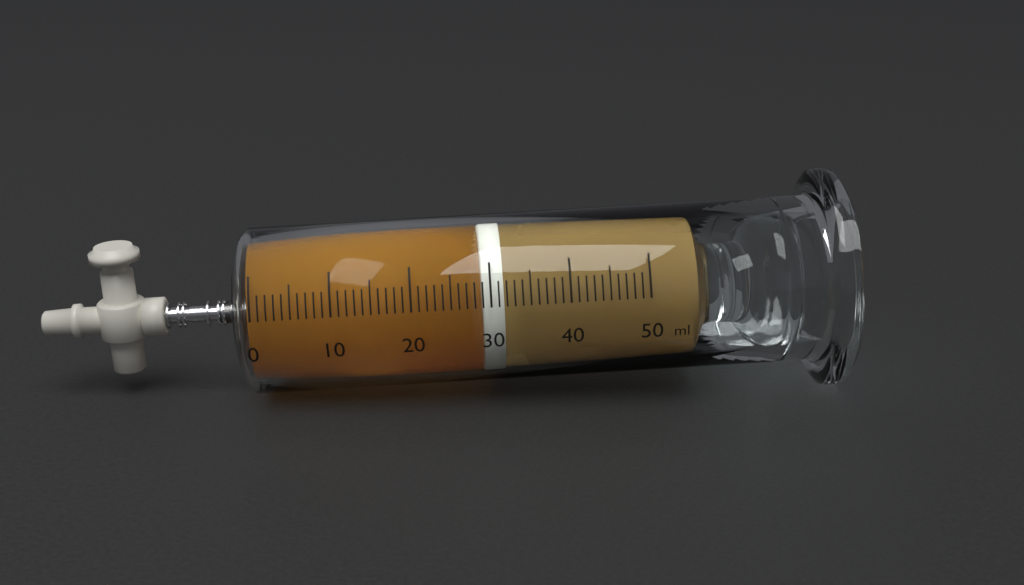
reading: 29 ml
